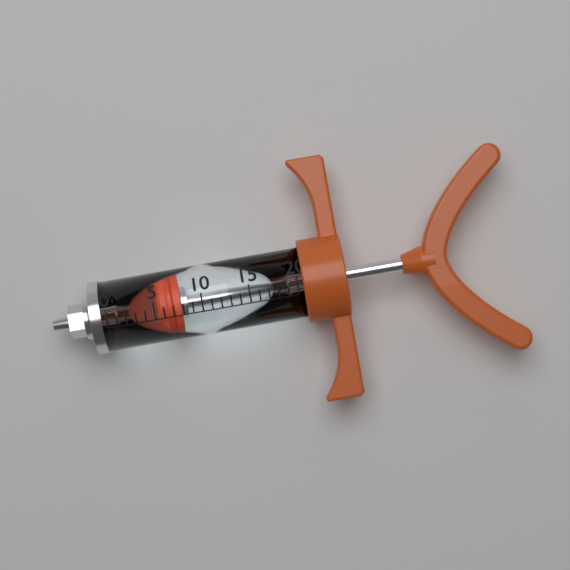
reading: 5.5 (no unit)
